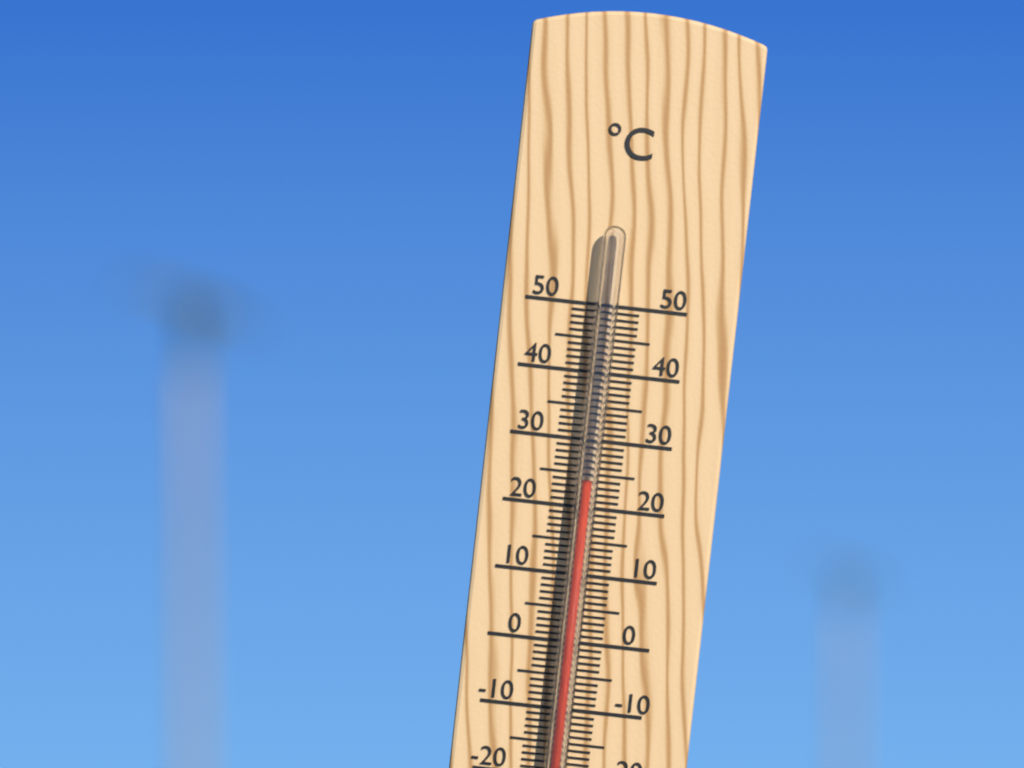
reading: 24 °C
